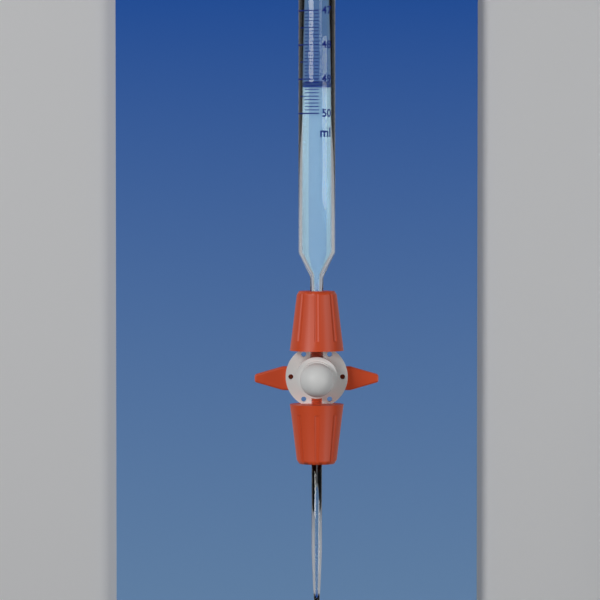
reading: 49.2 ml
